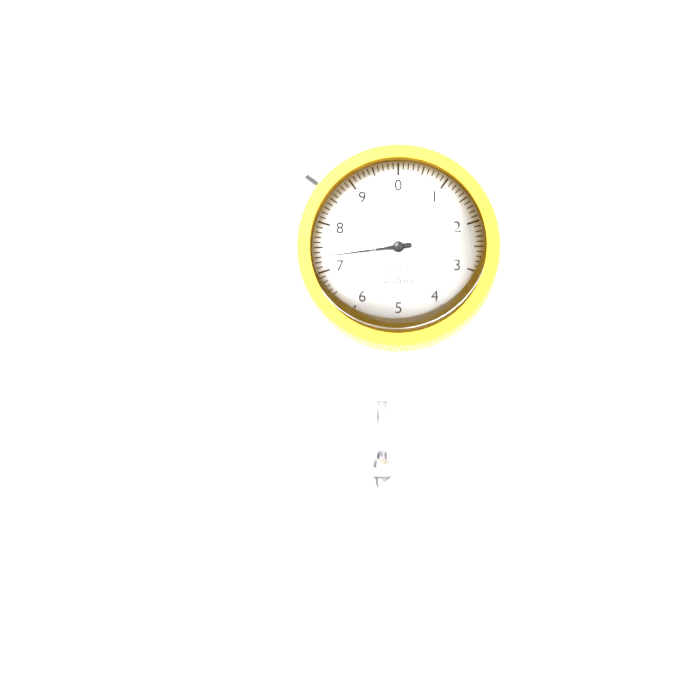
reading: 7.3 mm
